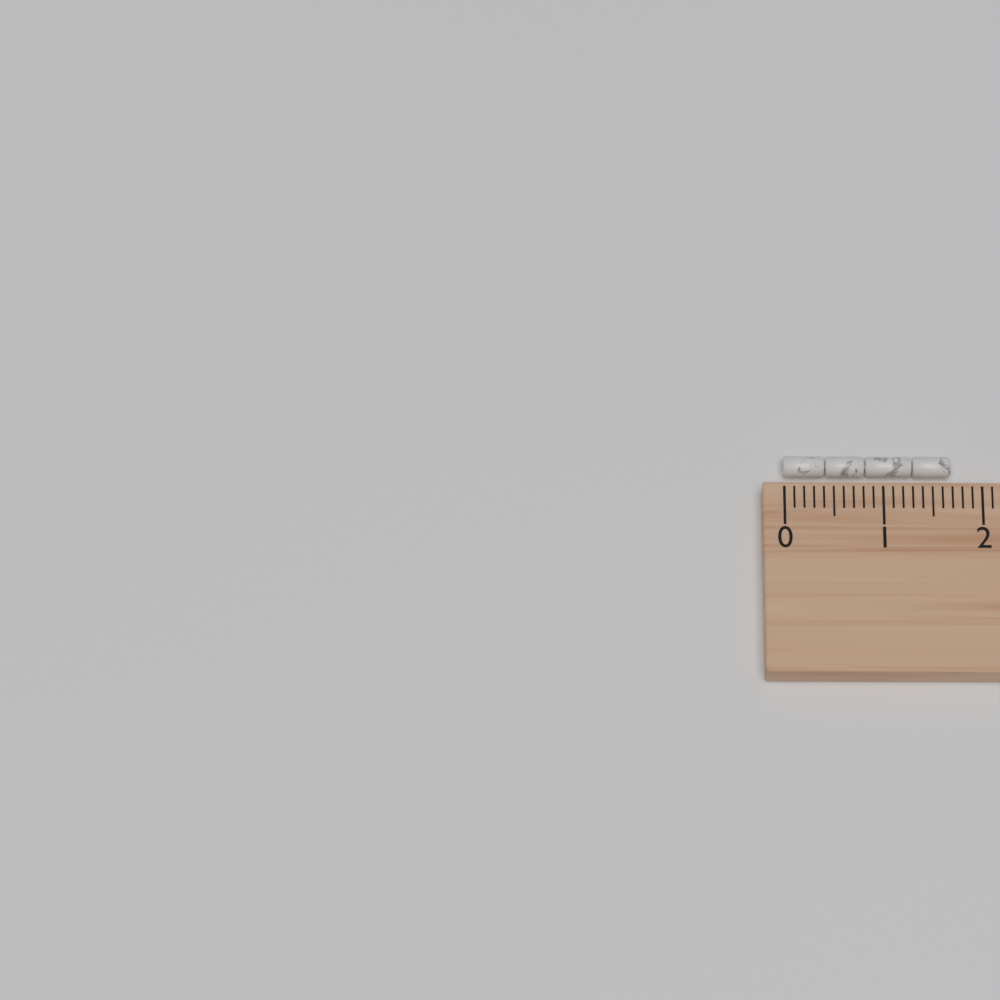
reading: 1.7 cm
